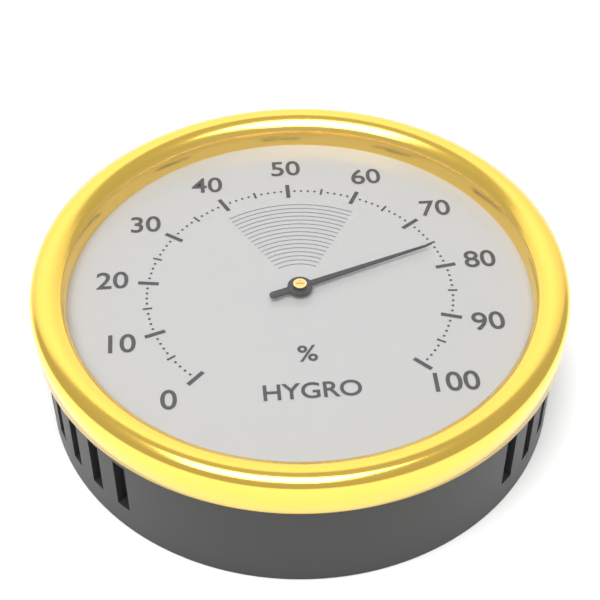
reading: 76 %
